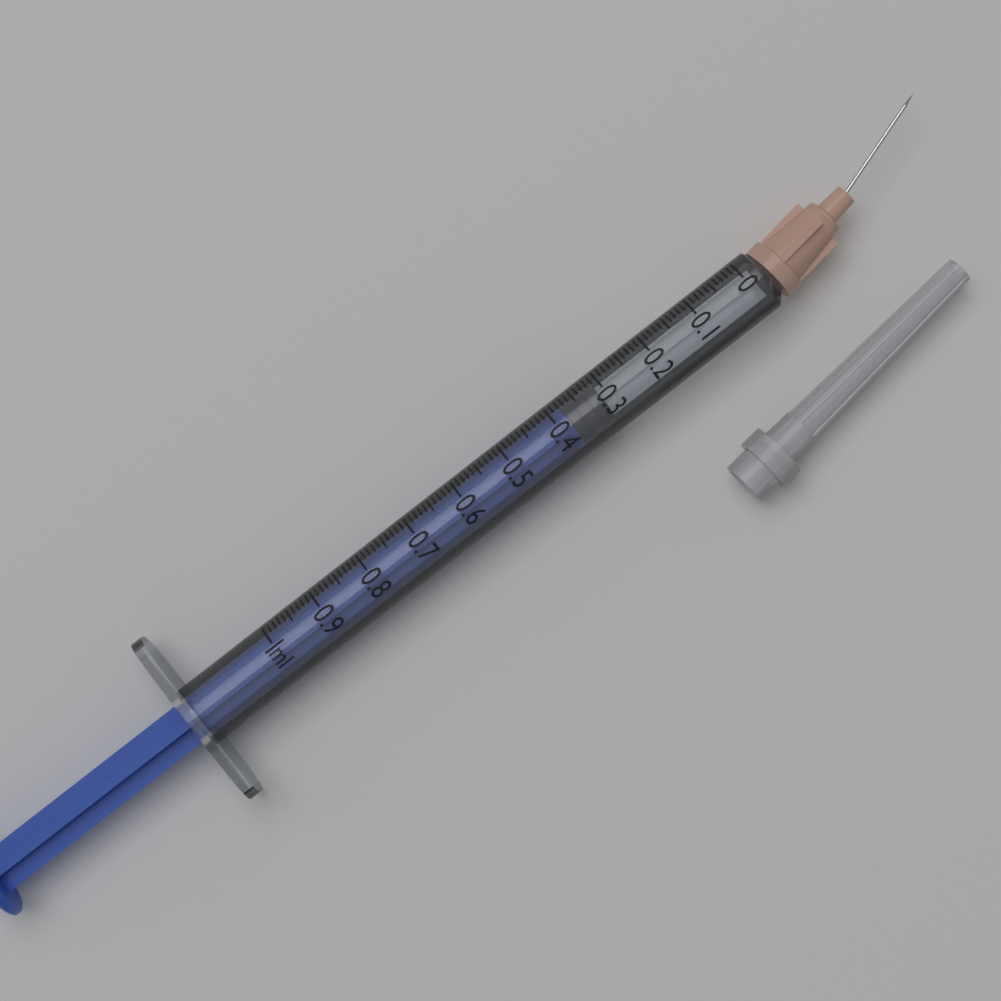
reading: 0.31 ml
